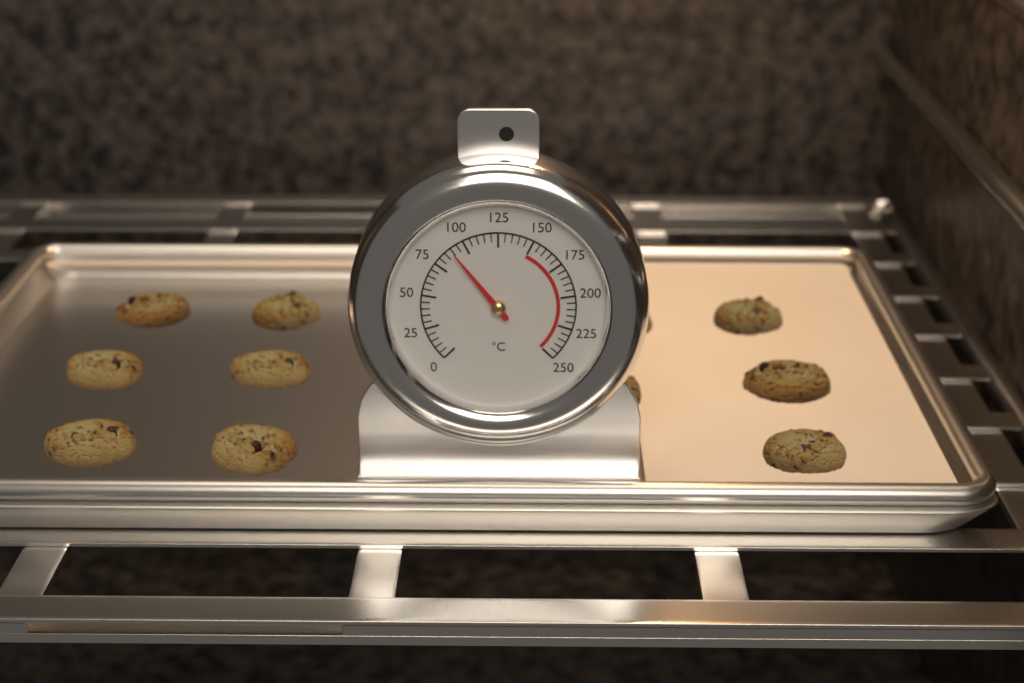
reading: 90 °C
